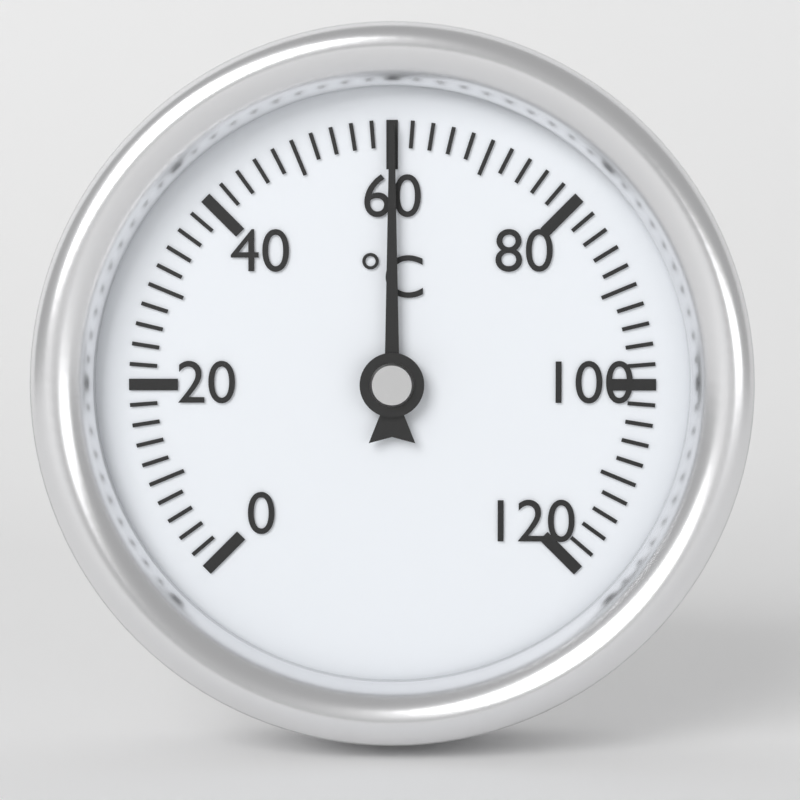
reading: 60 °C
